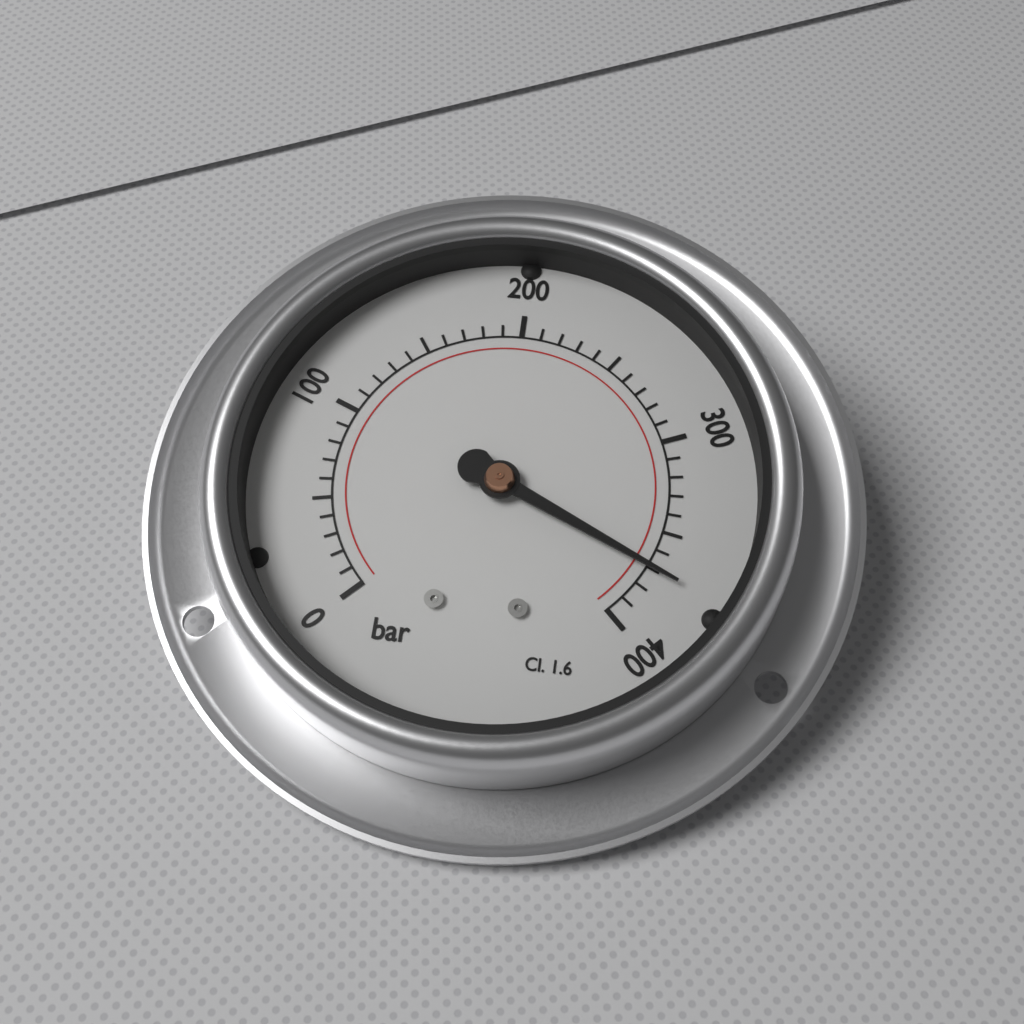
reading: 370 bar
